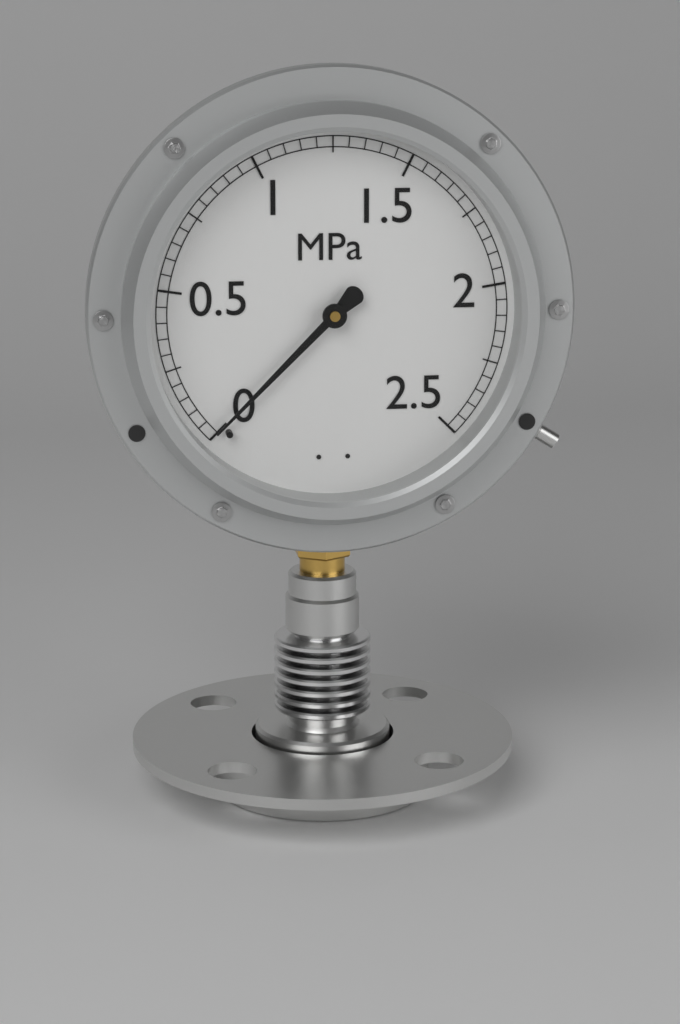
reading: 0.00 MPa
